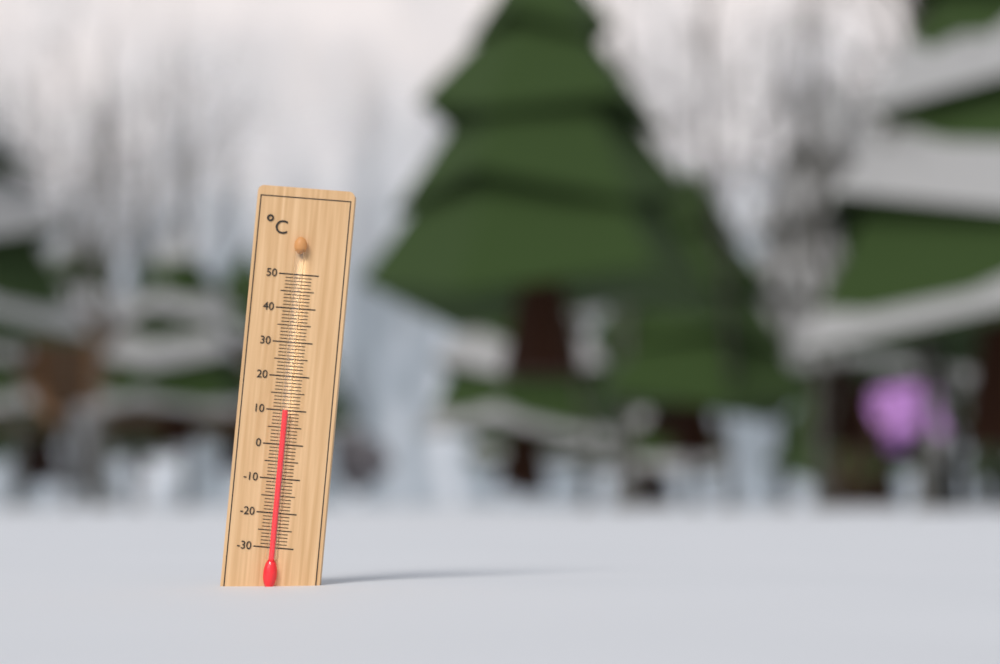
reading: 10 °C
